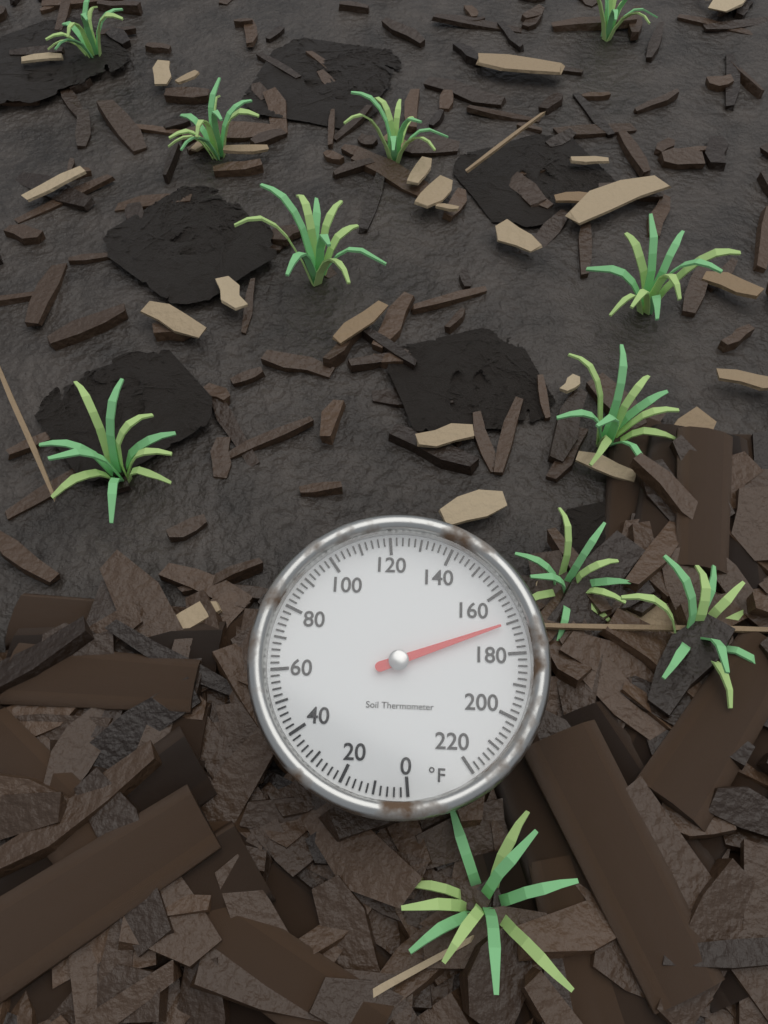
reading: 170 °F
